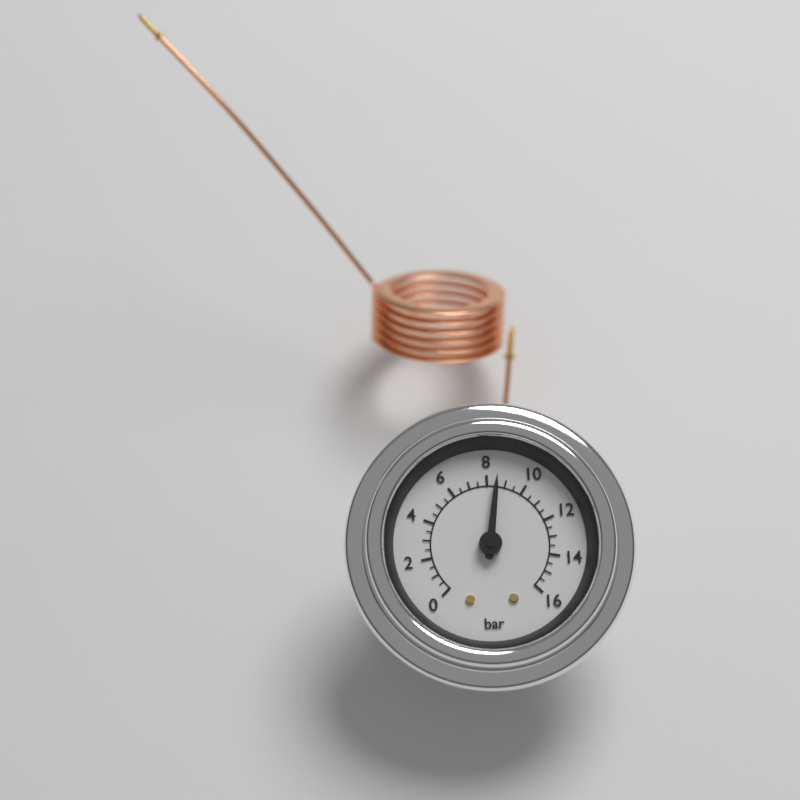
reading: 8.5 bar
